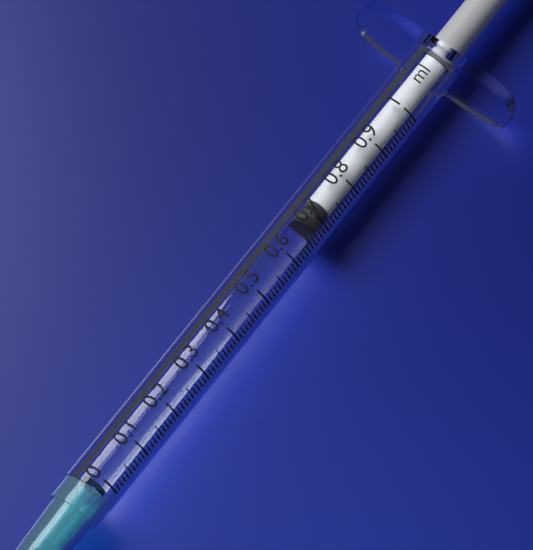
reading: 0.68 ml
